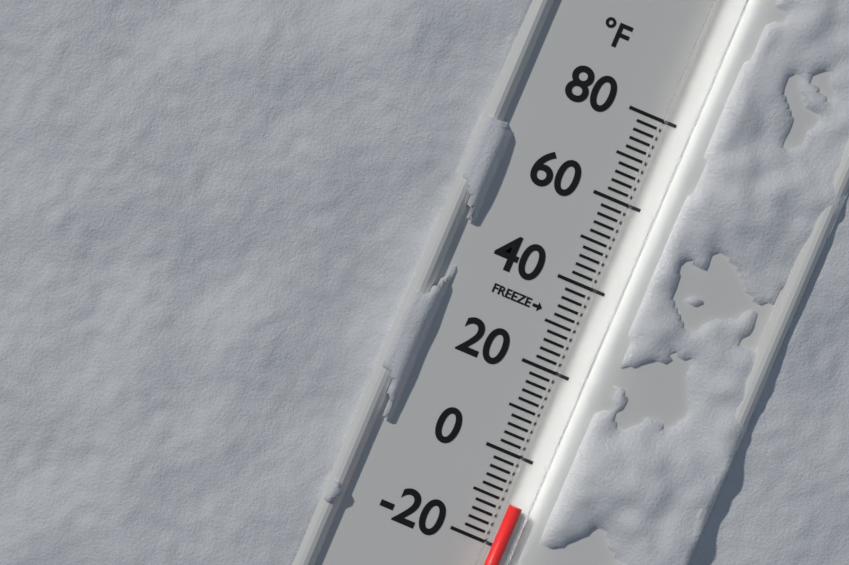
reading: -10 °F
